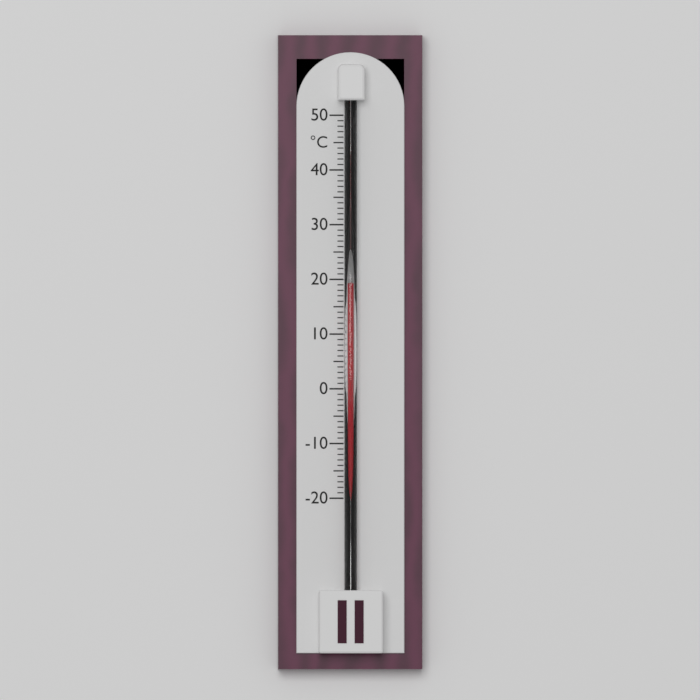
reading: 19 °C
